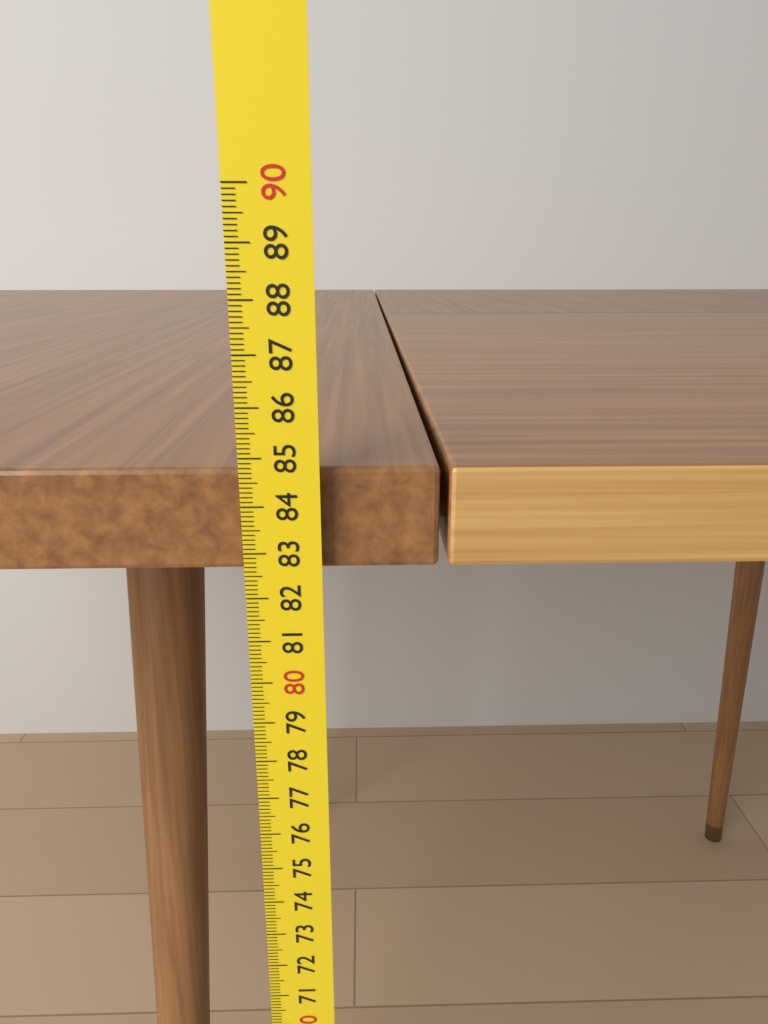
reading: 84.7 cm
